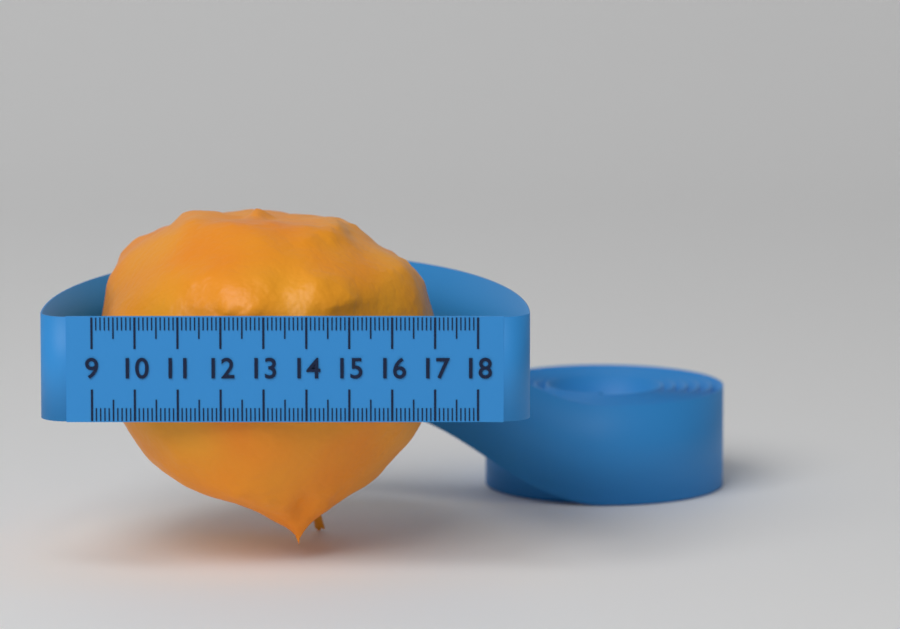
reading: 17.1 (no unit)
